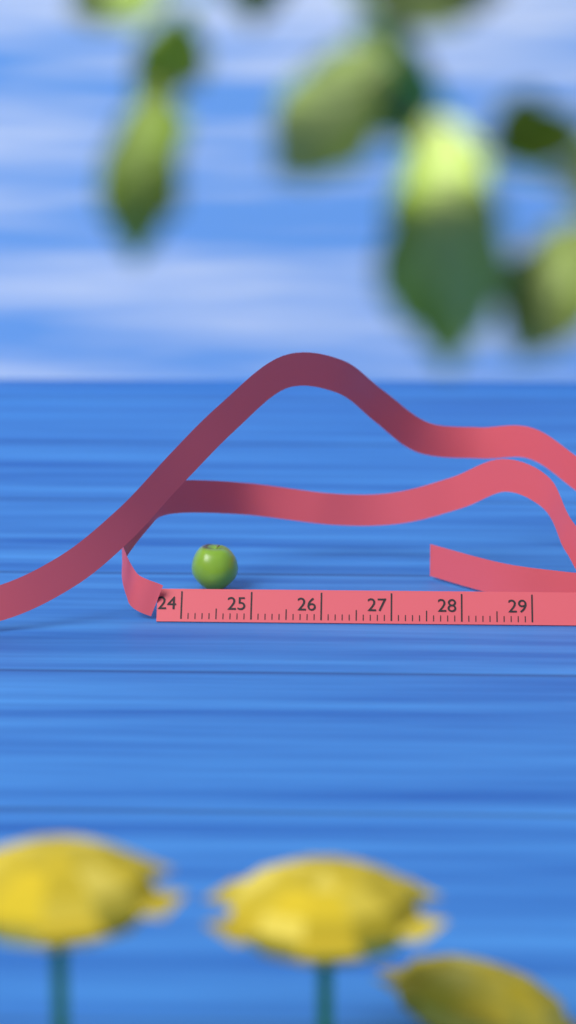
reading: 24.7 cm
